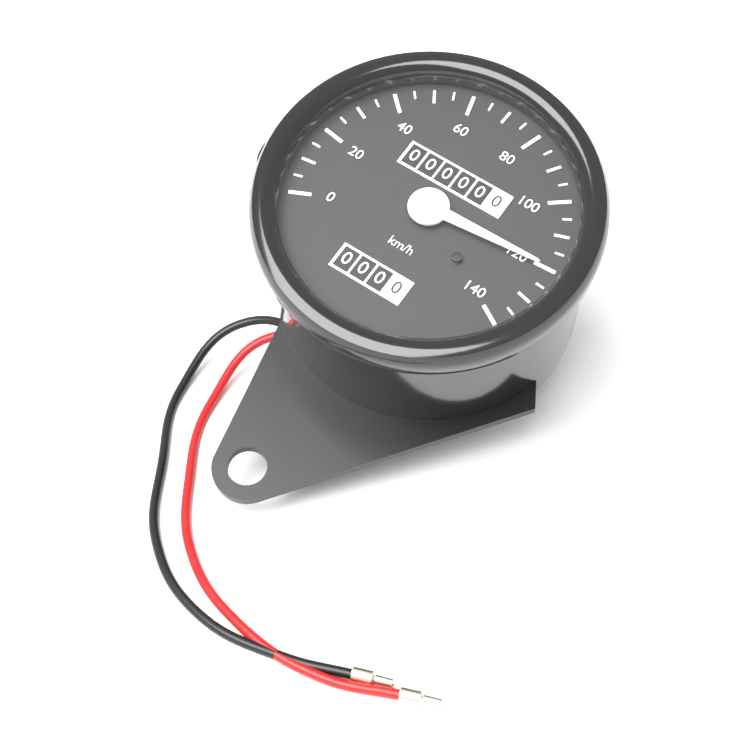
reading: 120 km/h
